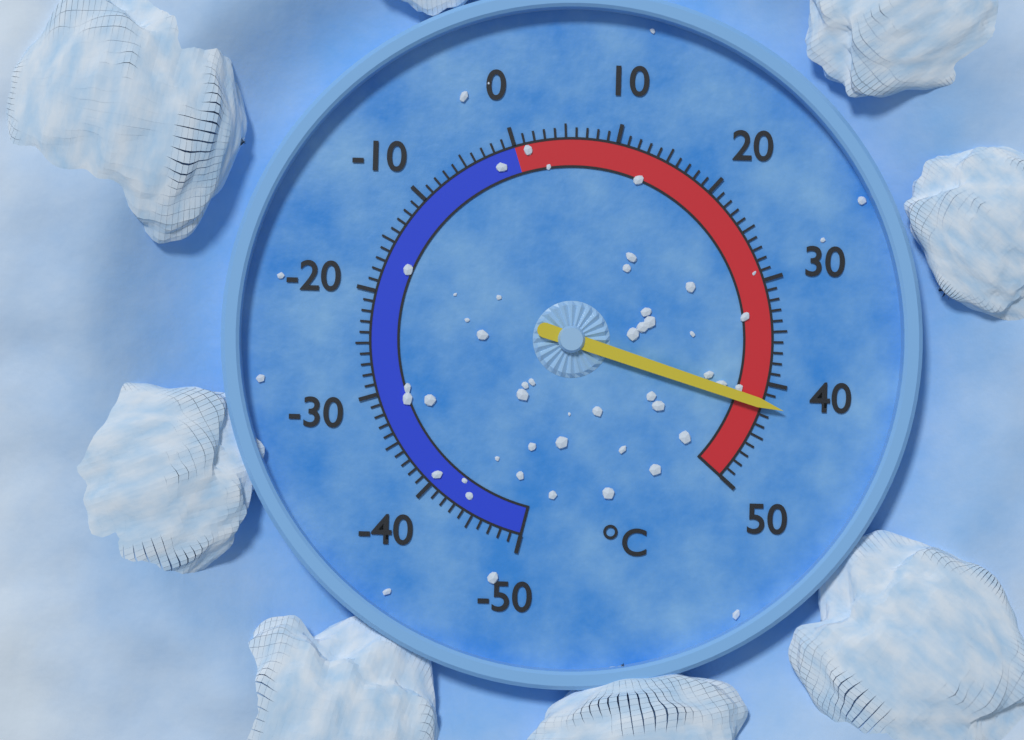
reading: 42 °C
